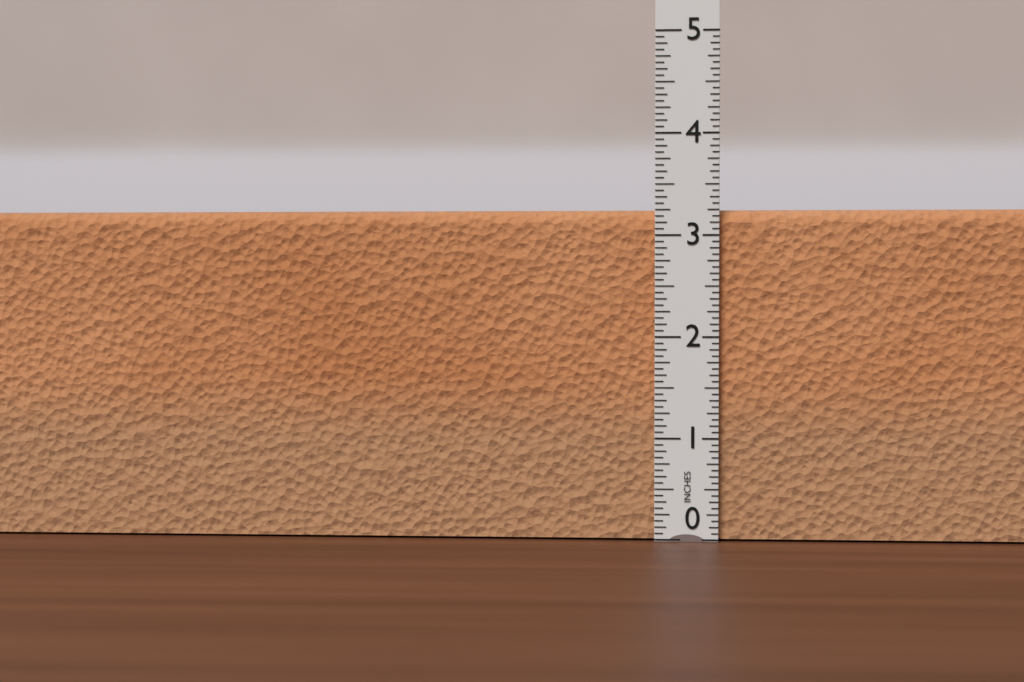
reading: 3.2500 in
